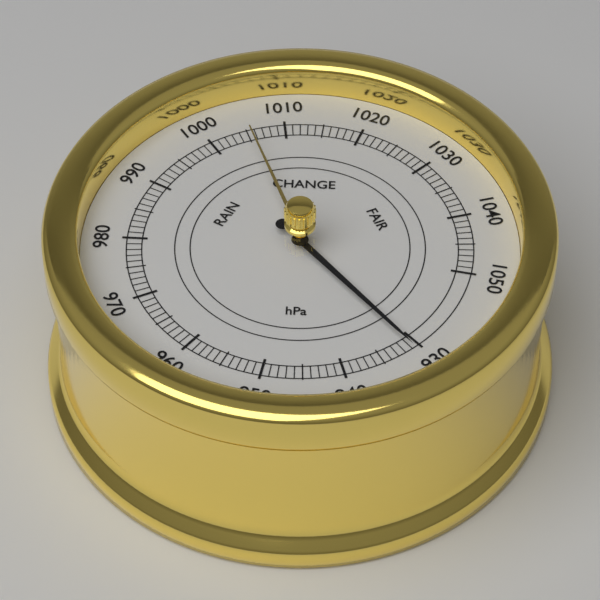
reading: 931 hPa
